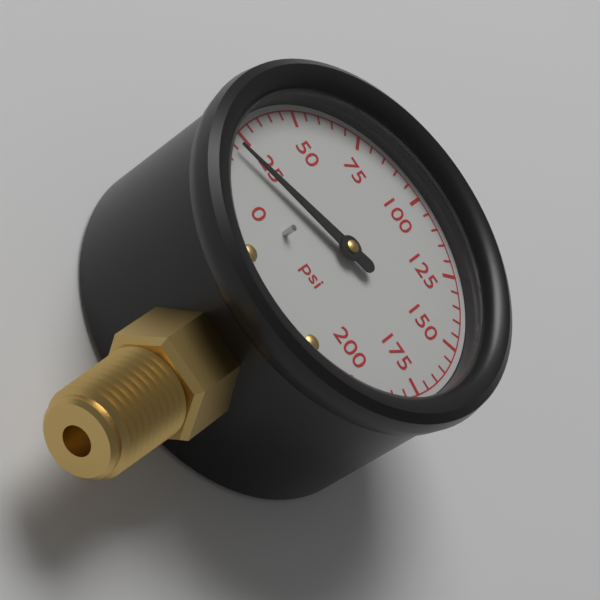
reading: 20 psi
